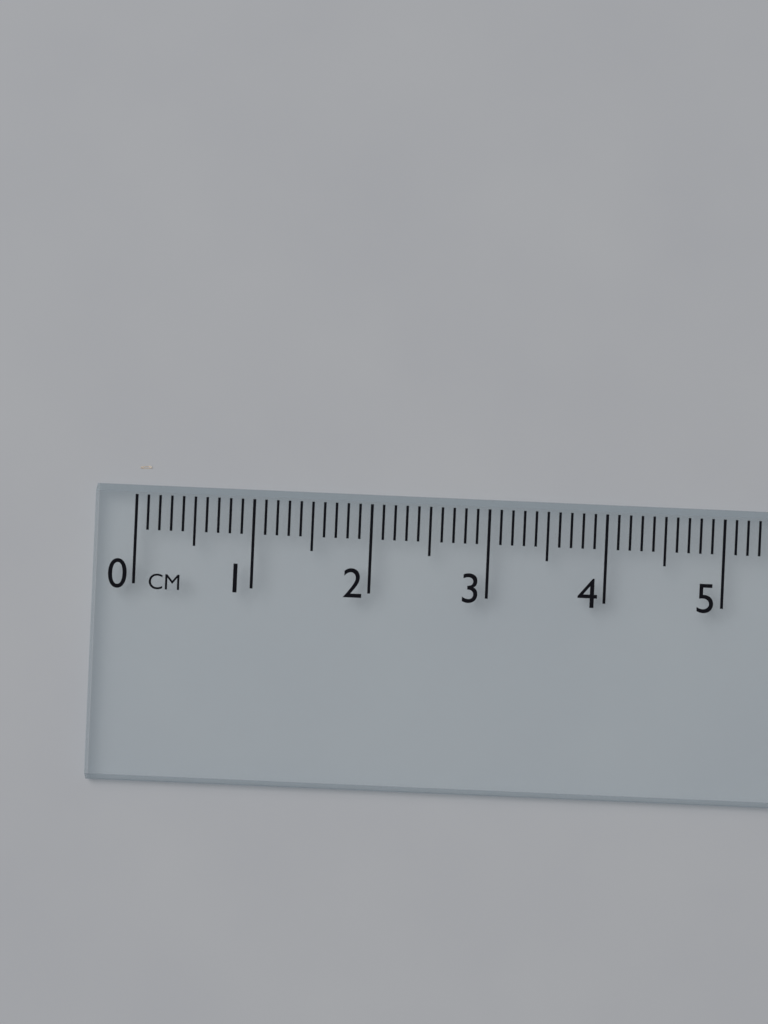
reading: 0.1 cm
